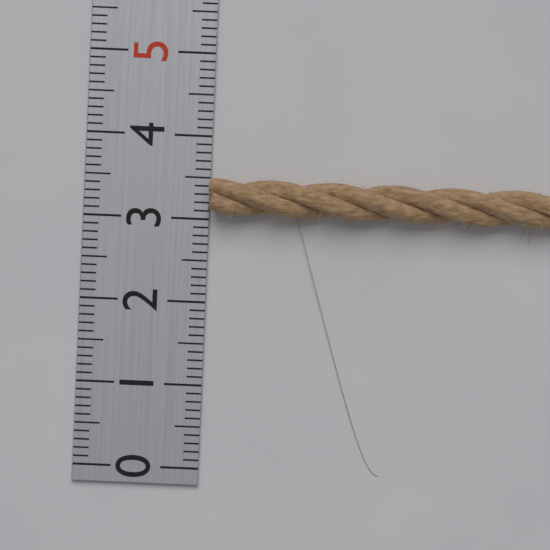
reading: 3.5 (no unit)
